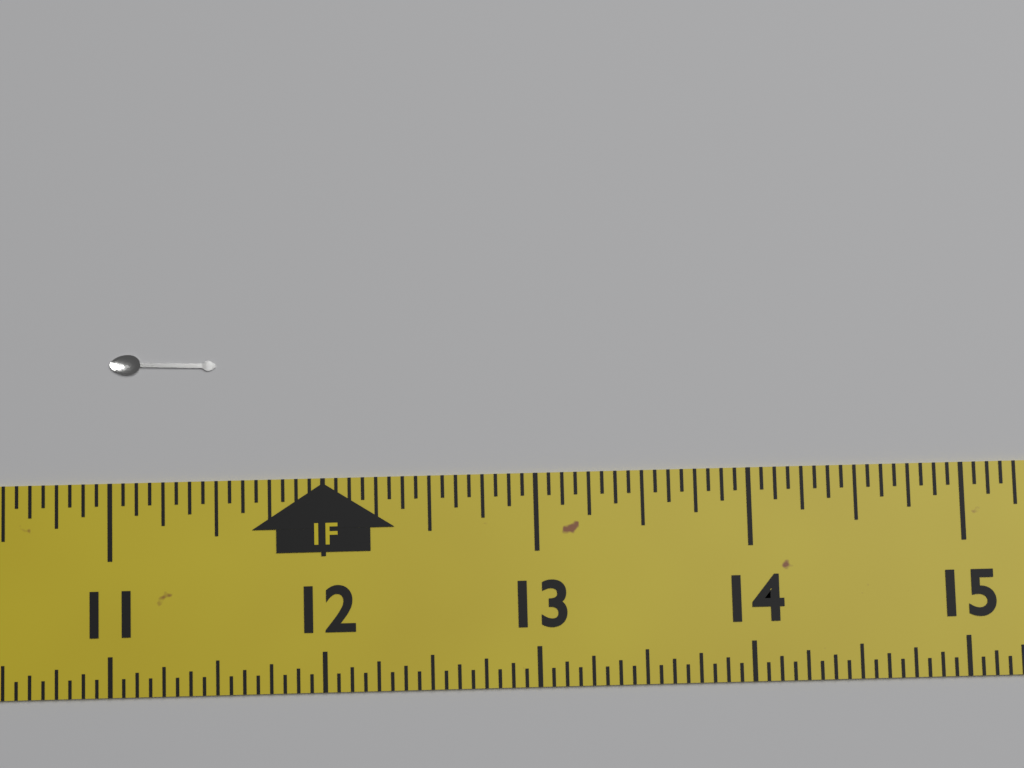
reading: 11.5000 in
